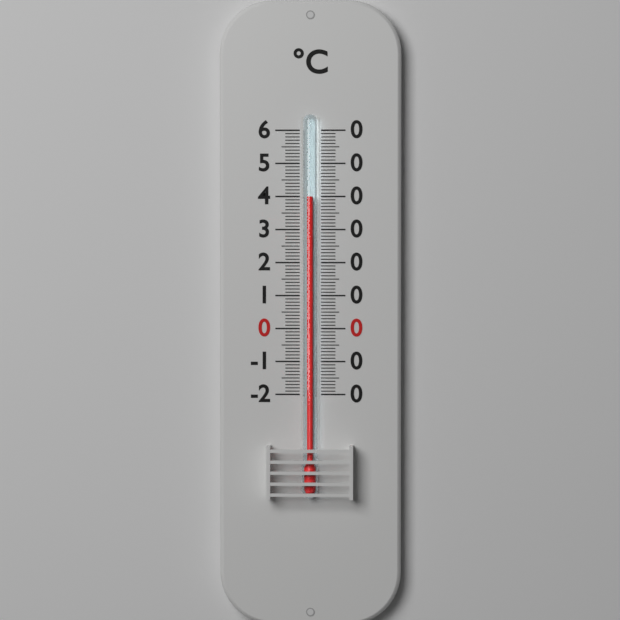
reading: 40 °C
